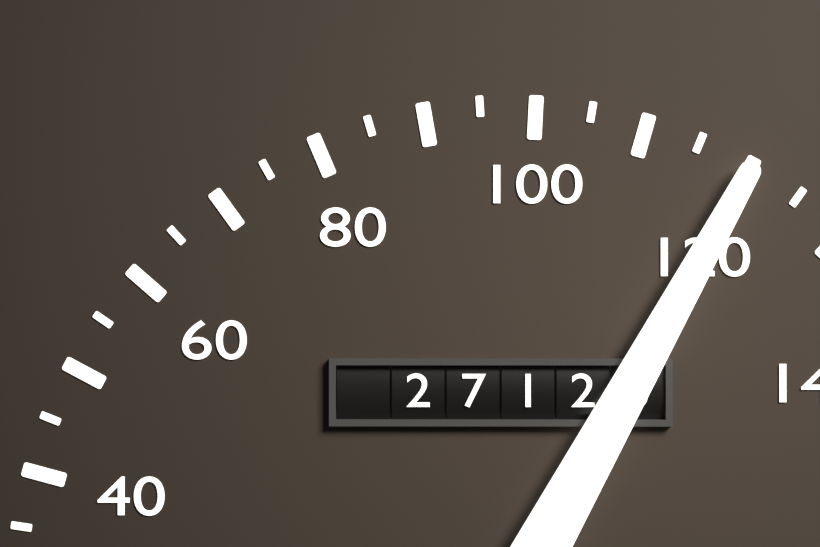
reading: 120 (no unit)
